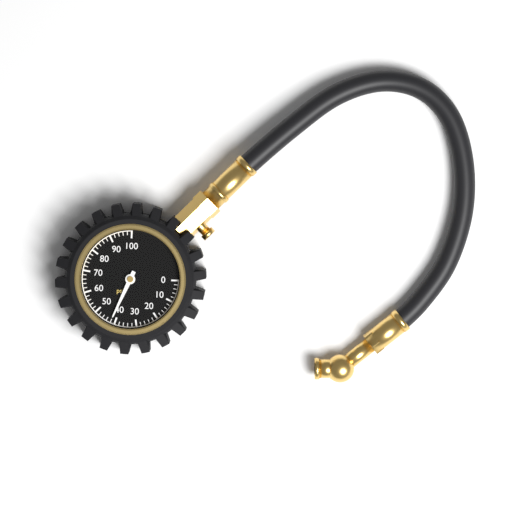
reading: 42 psi
